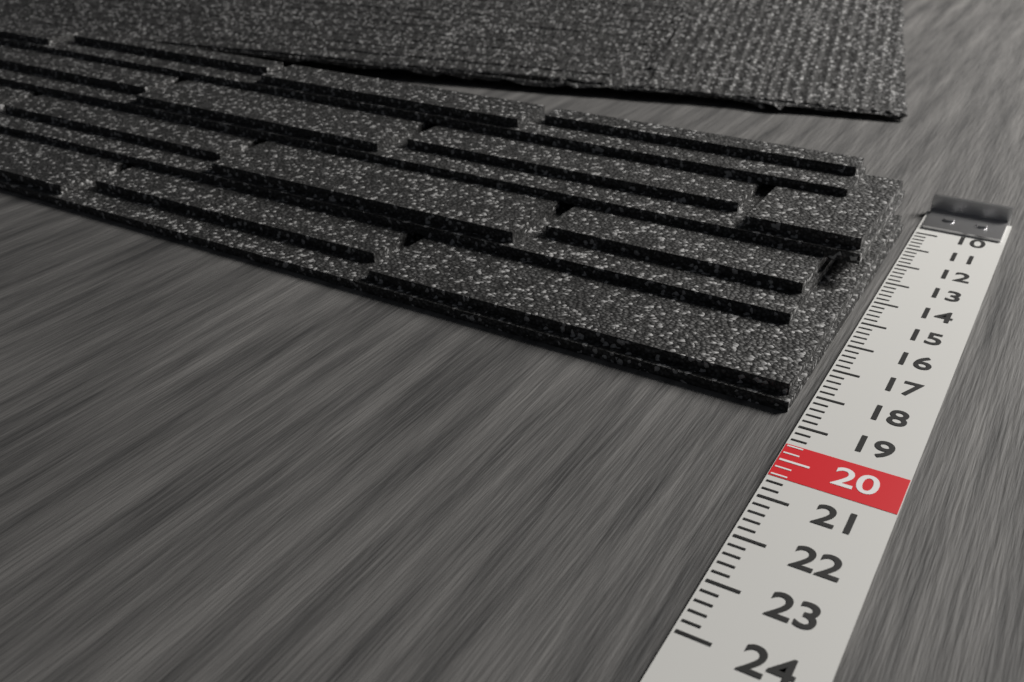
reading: 18.6 (no unit)
